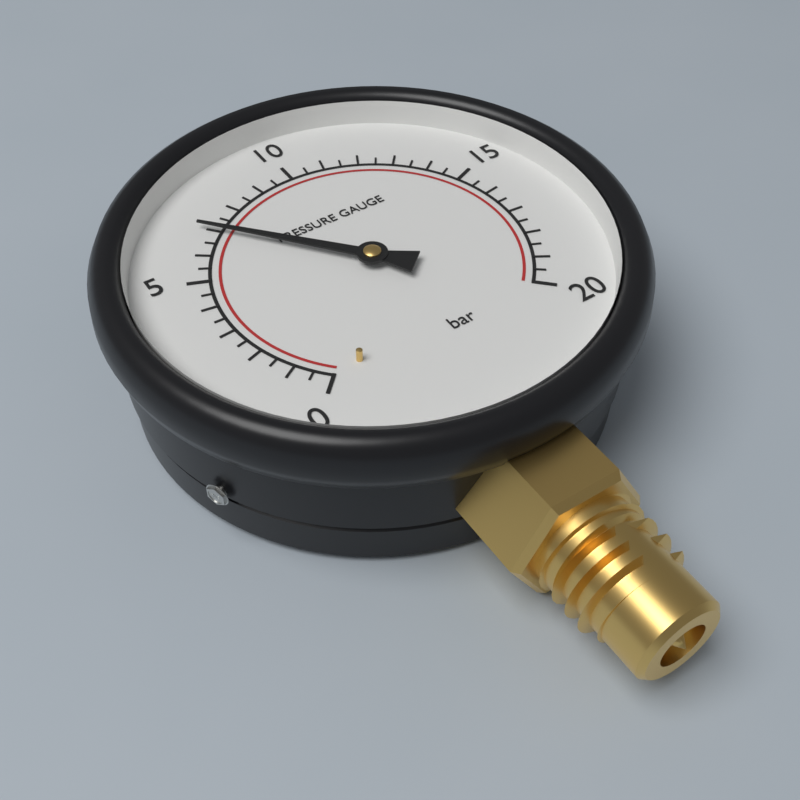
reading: 7.0 bar
